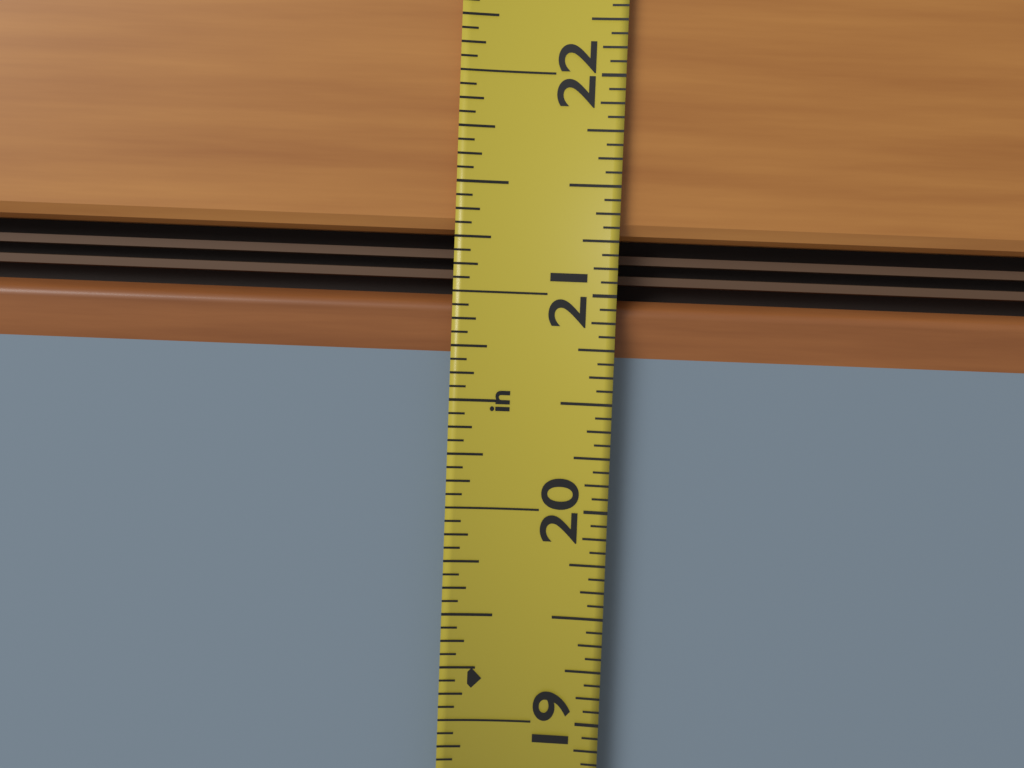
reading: 20.8125 in
